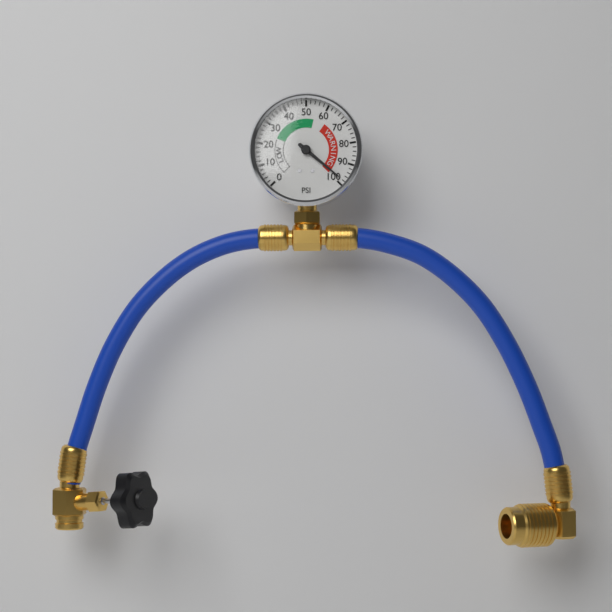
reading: 98 psi
